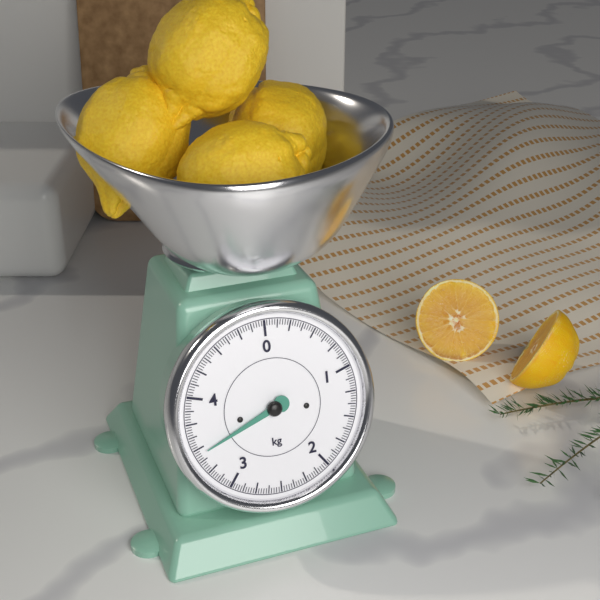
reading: 3.450 kg
